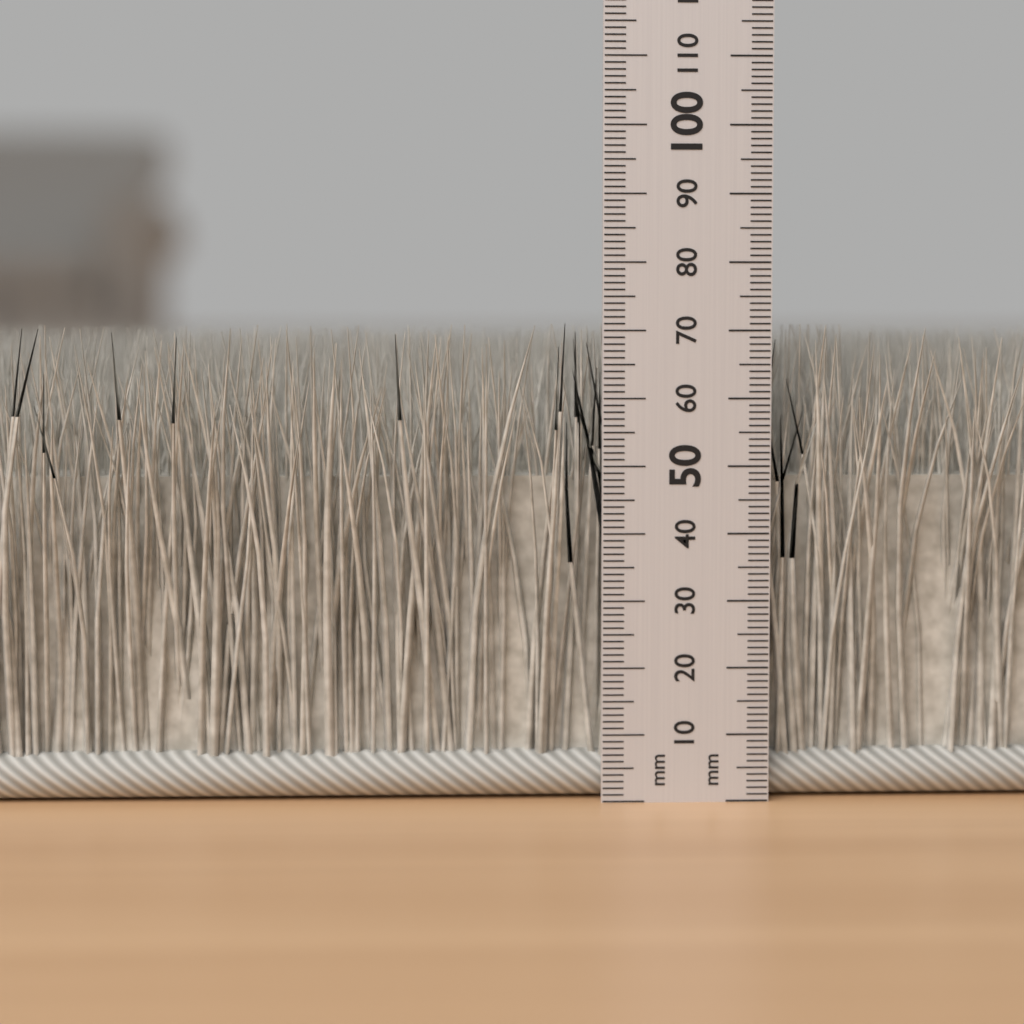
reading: 71 mm
